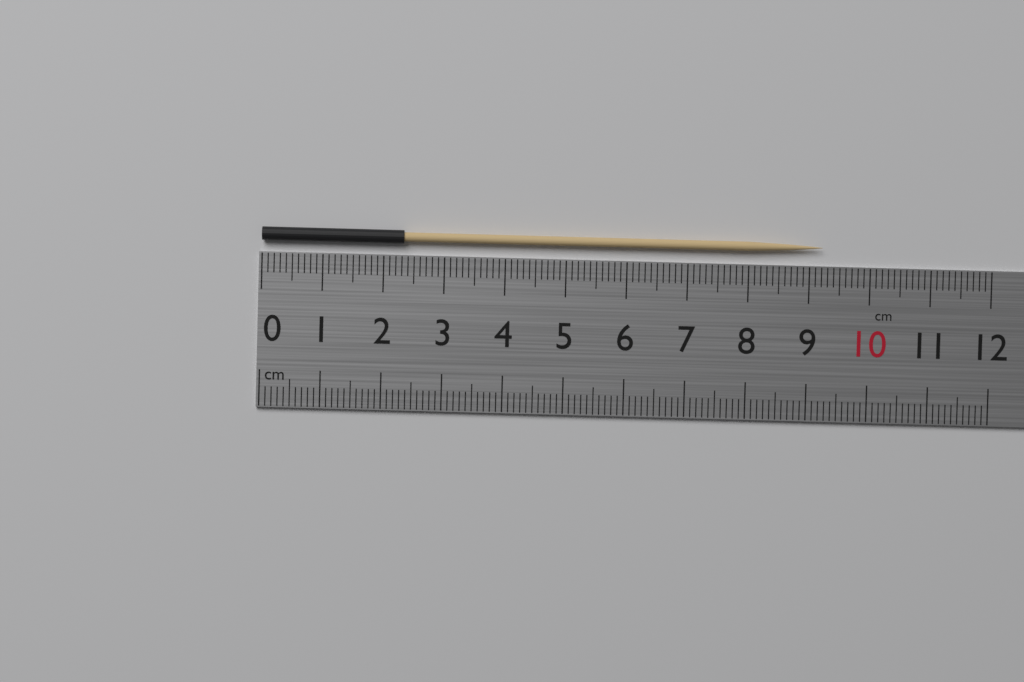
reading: 9.2 cm
